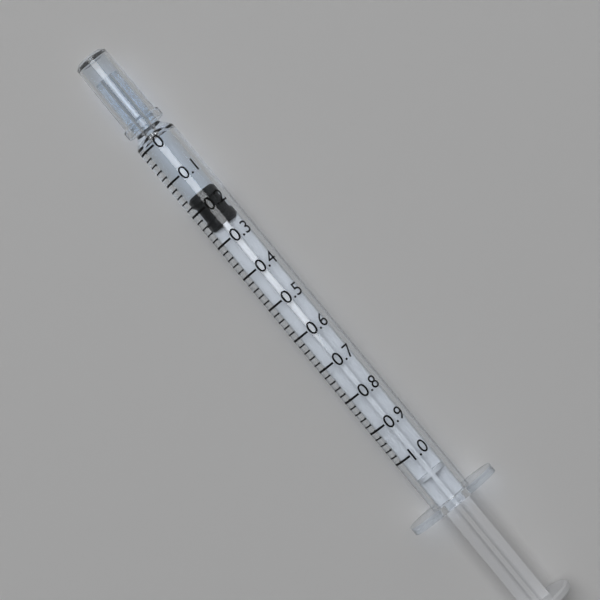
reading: 0.16 (no unit)
